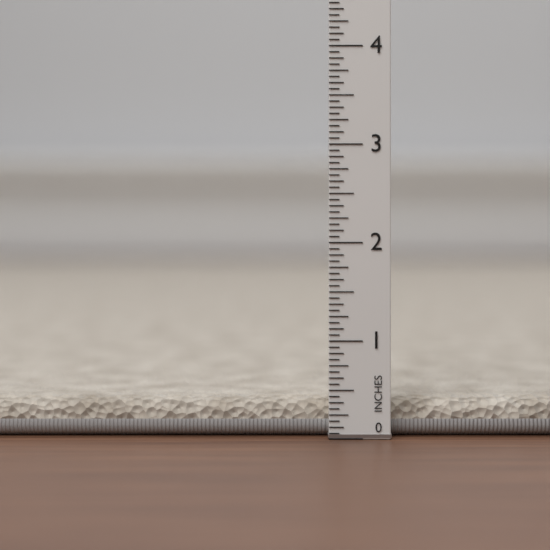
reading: 0.4000 in
